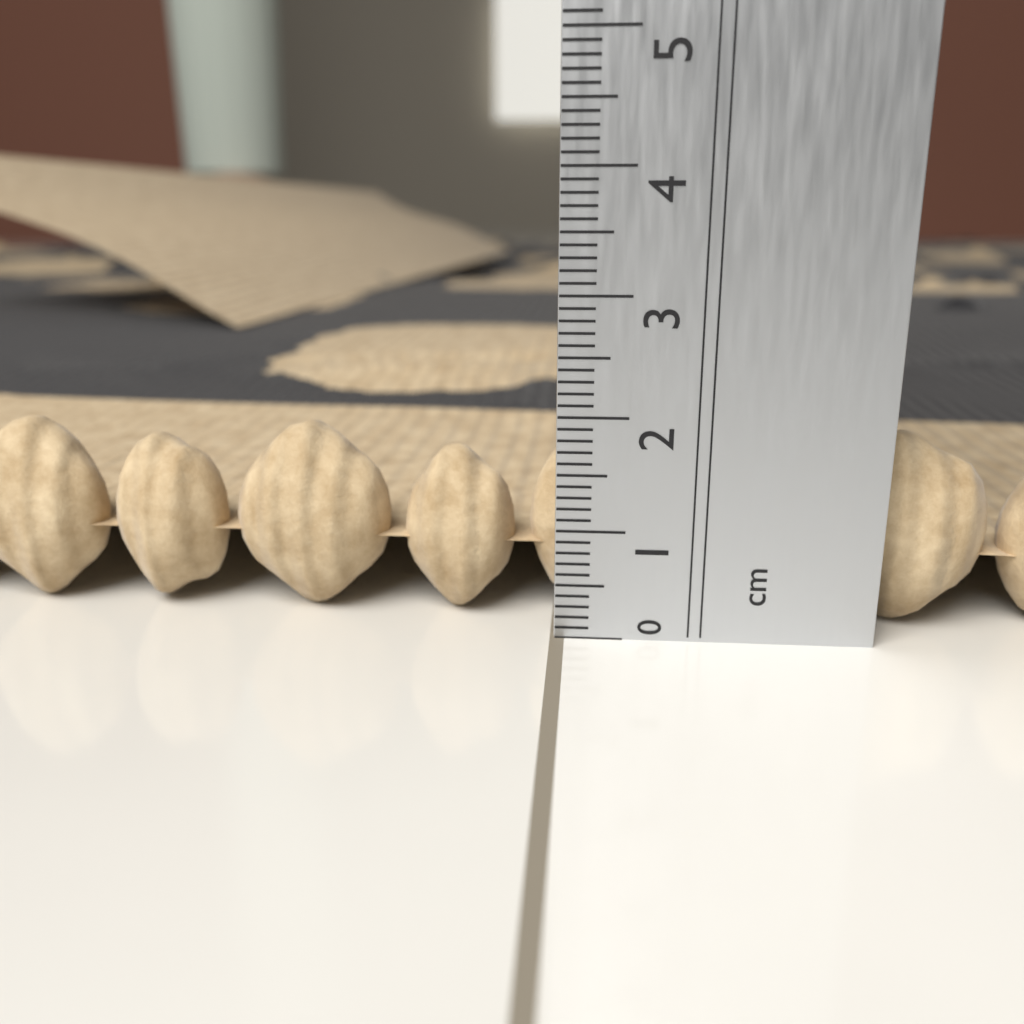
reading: 1.8 cm
